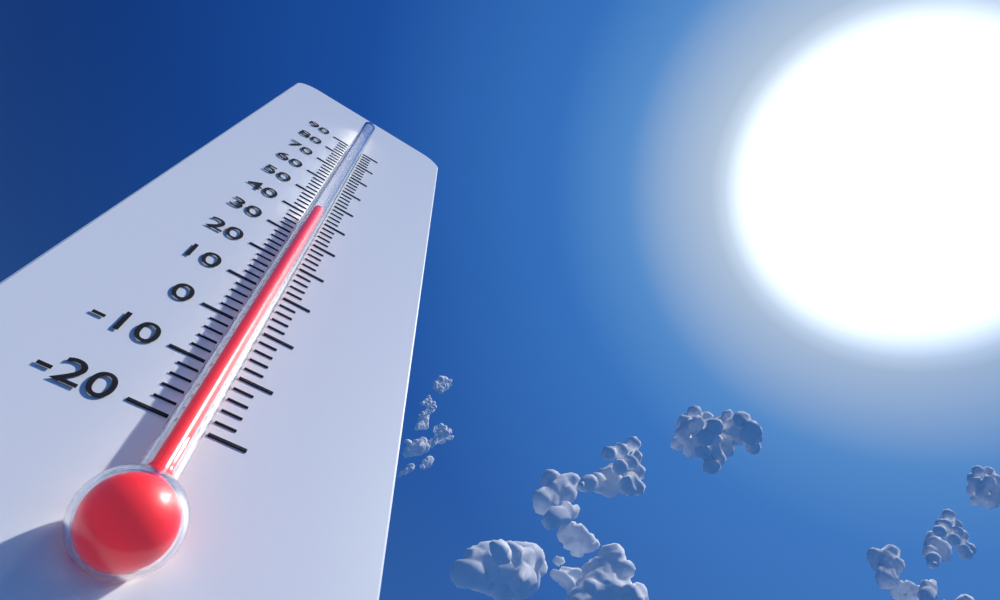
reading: 38 (no unit)
